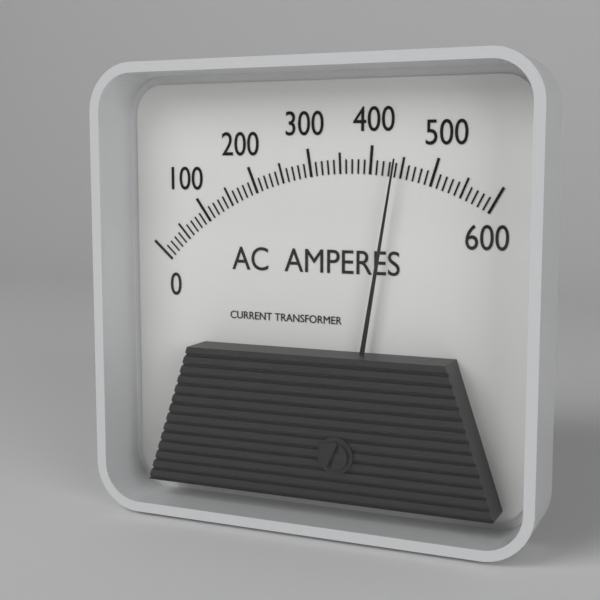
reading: 440 A
